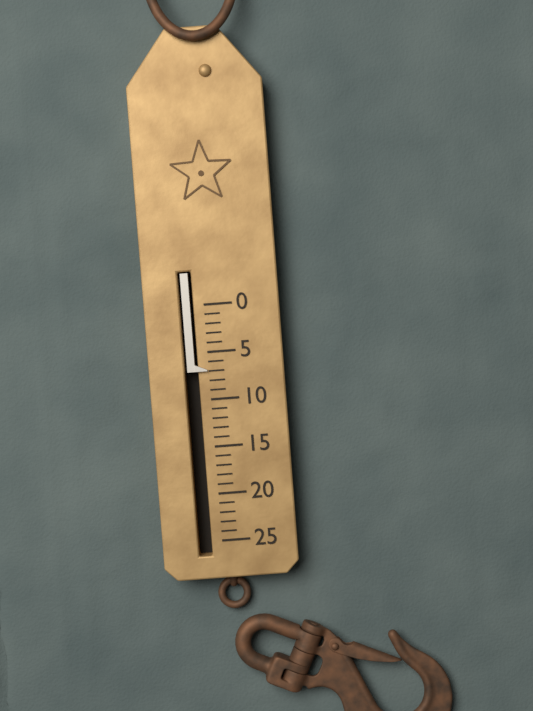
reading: 7 (no unit)
